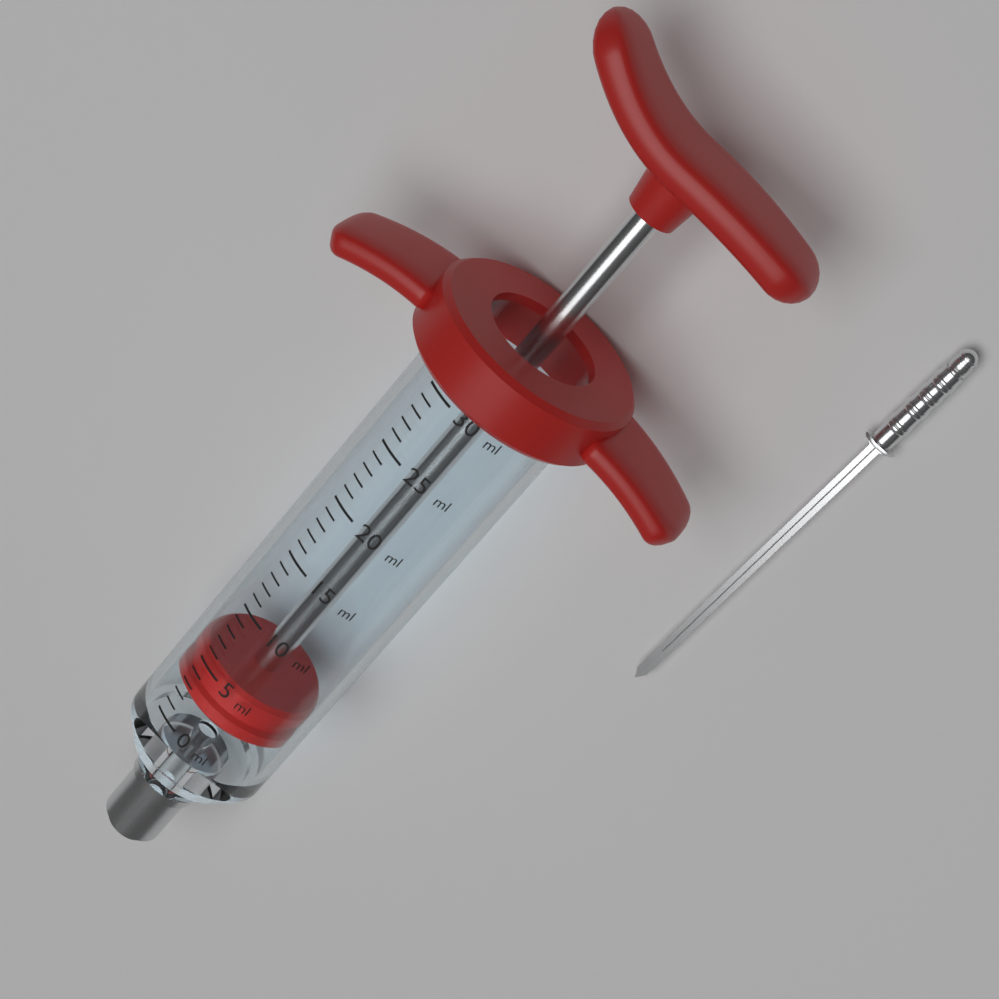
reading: 2 ml
